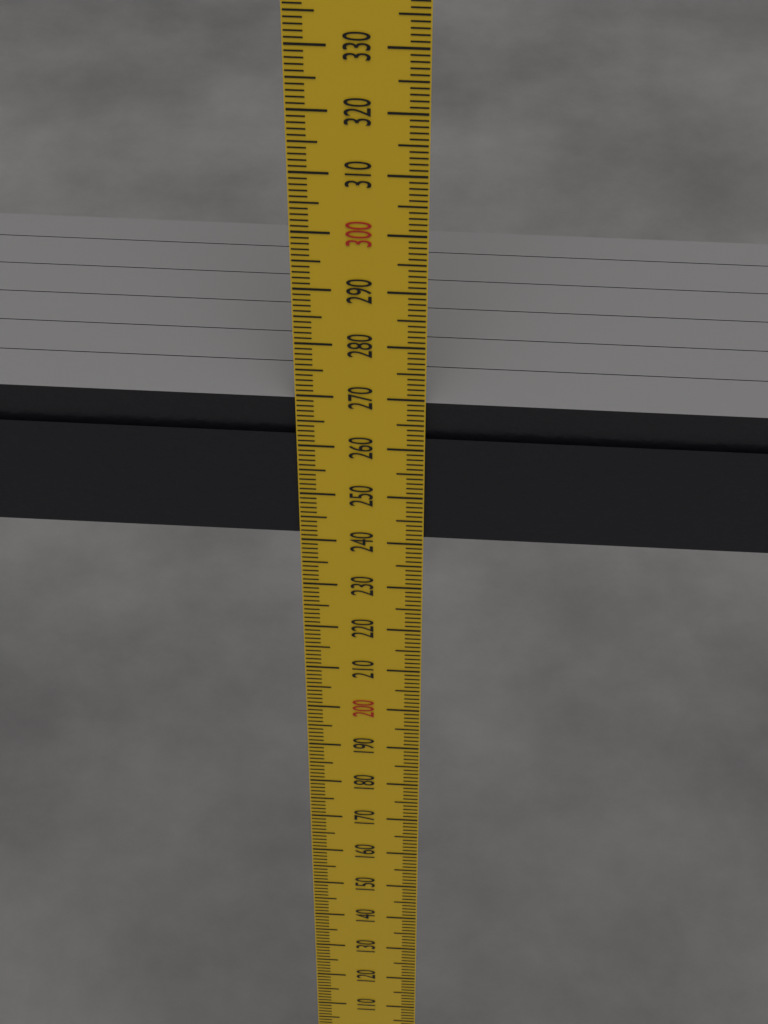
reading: 269 mm
